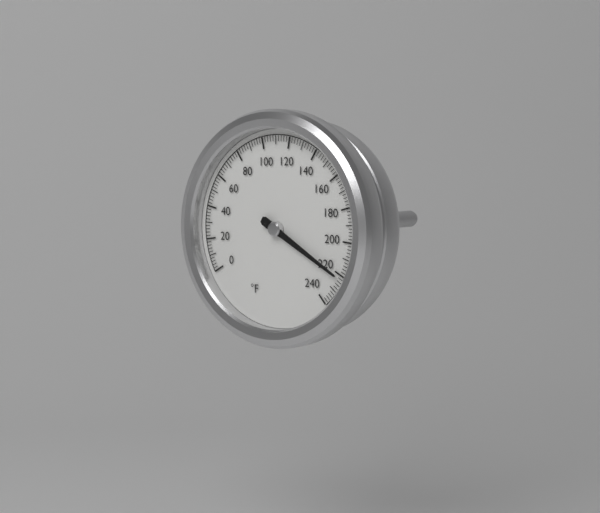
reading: 222 °F
